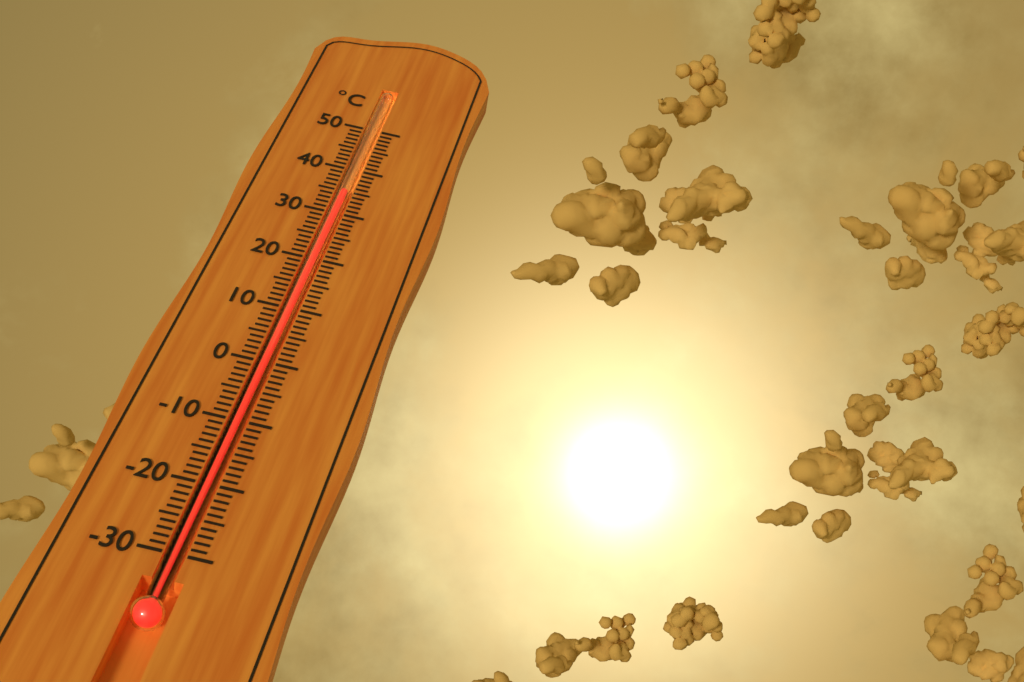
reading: 35 °C
